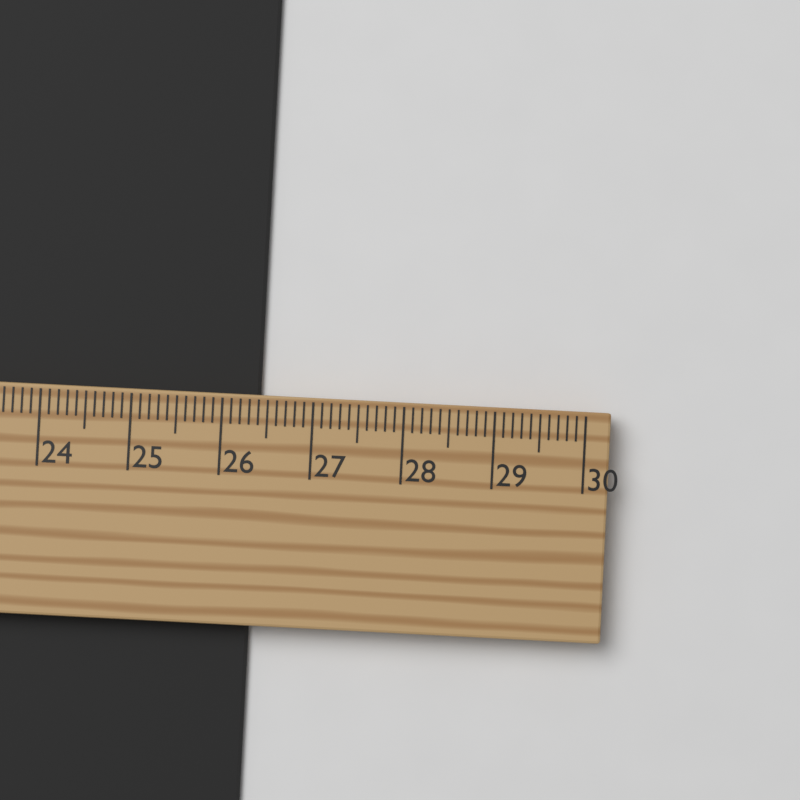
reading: 26.4 cm
